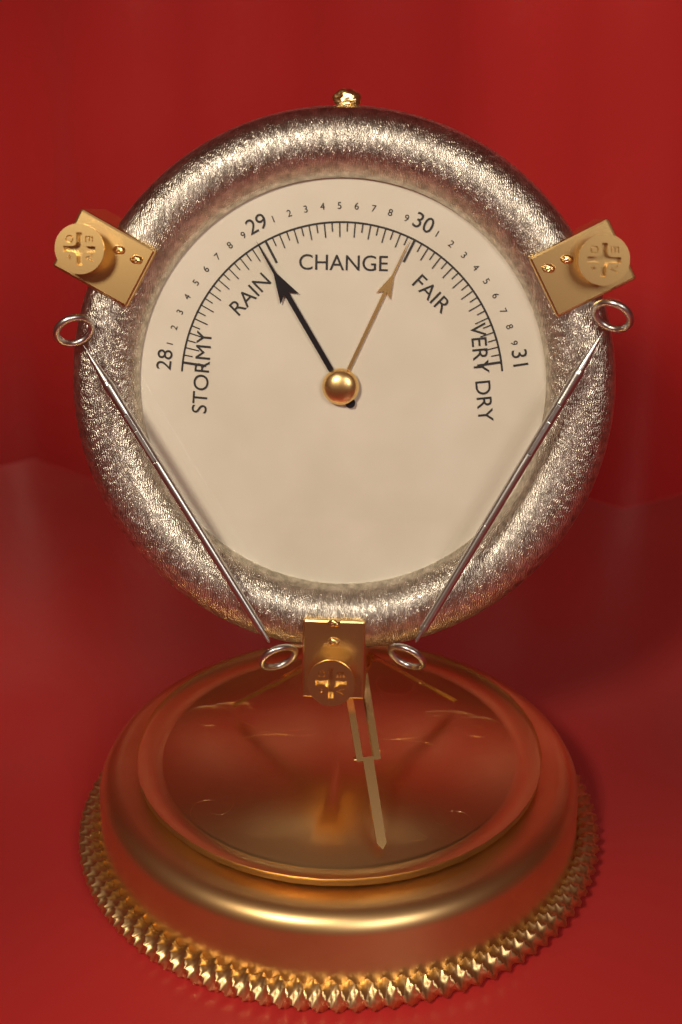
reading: 28.95 (no unit)
